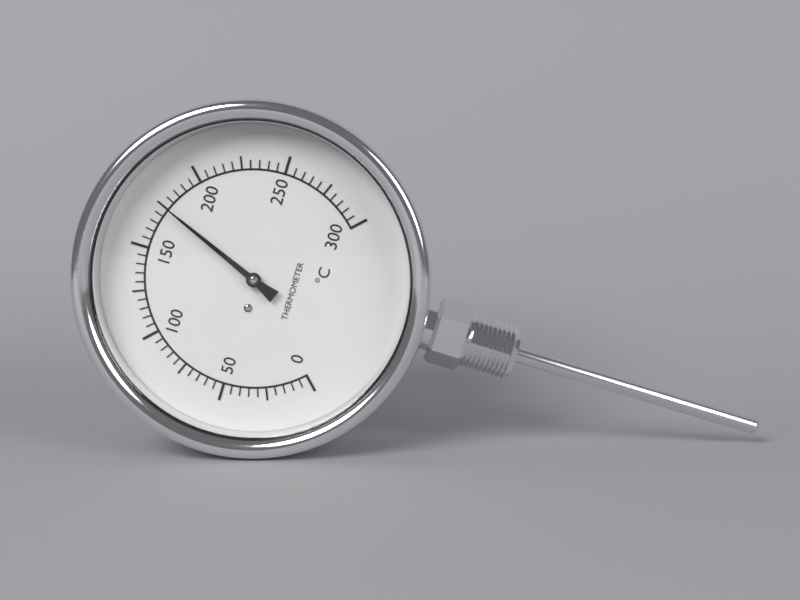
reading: 175 °C
